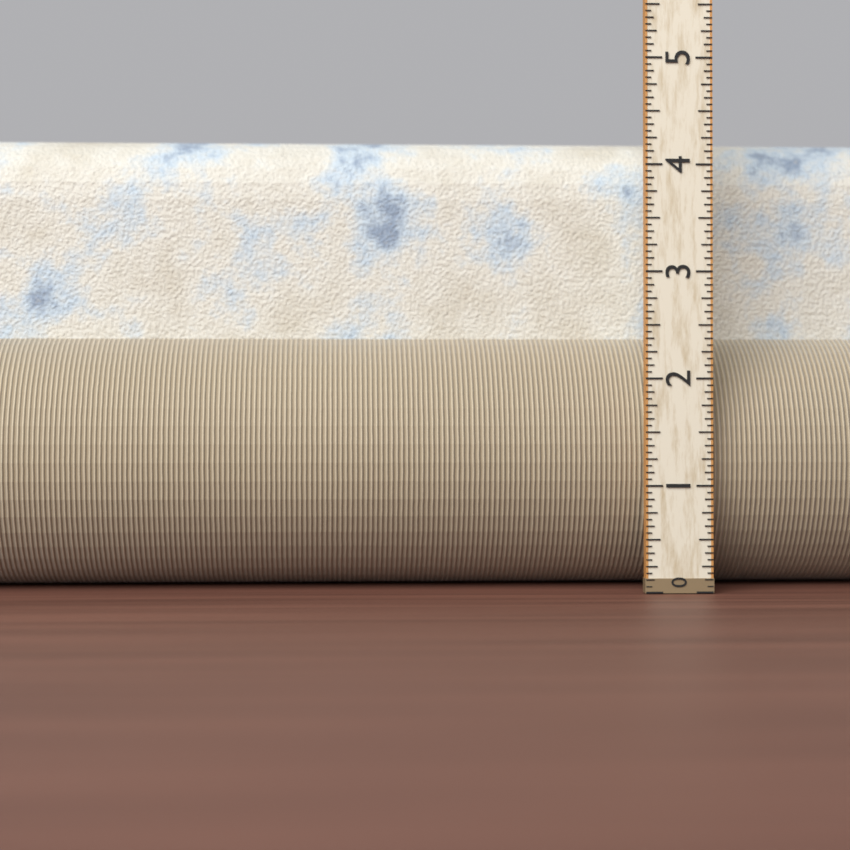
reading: 4.3750 (no unit)
